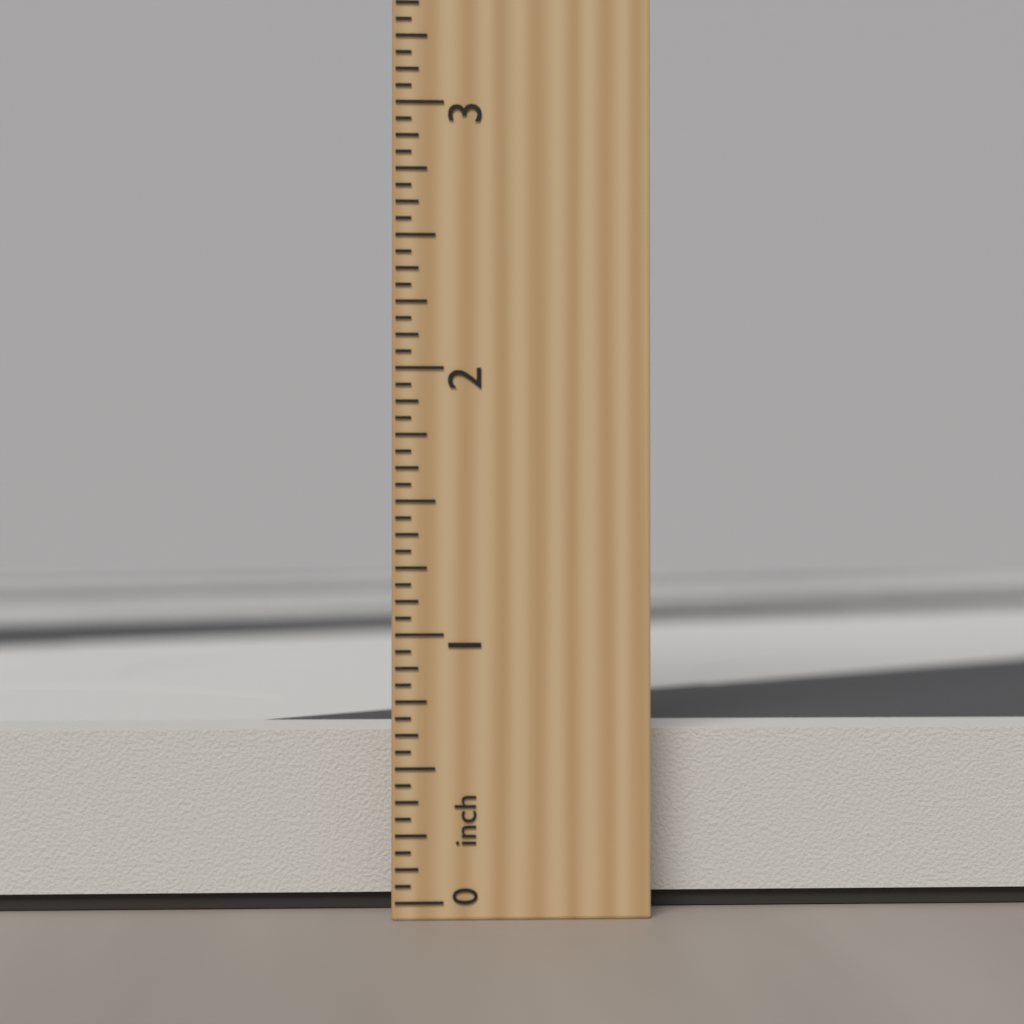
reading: 0.6250 inch
